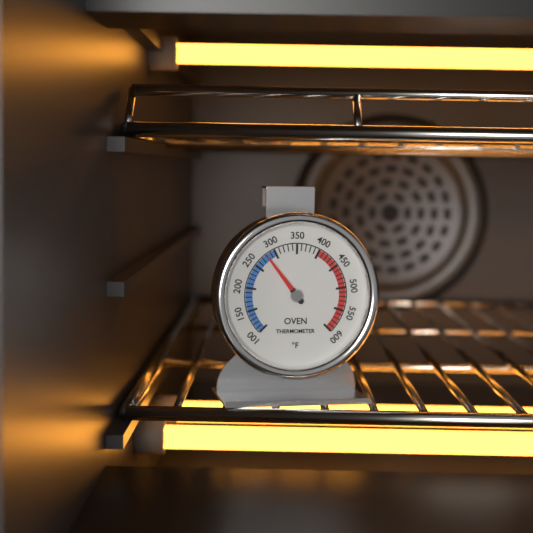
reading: 280 °F
